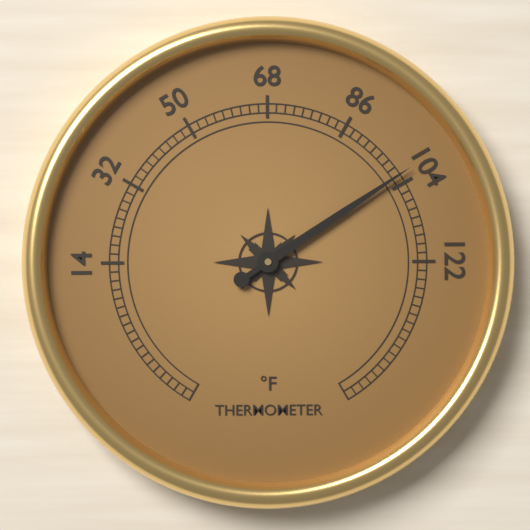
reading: 102 °F
